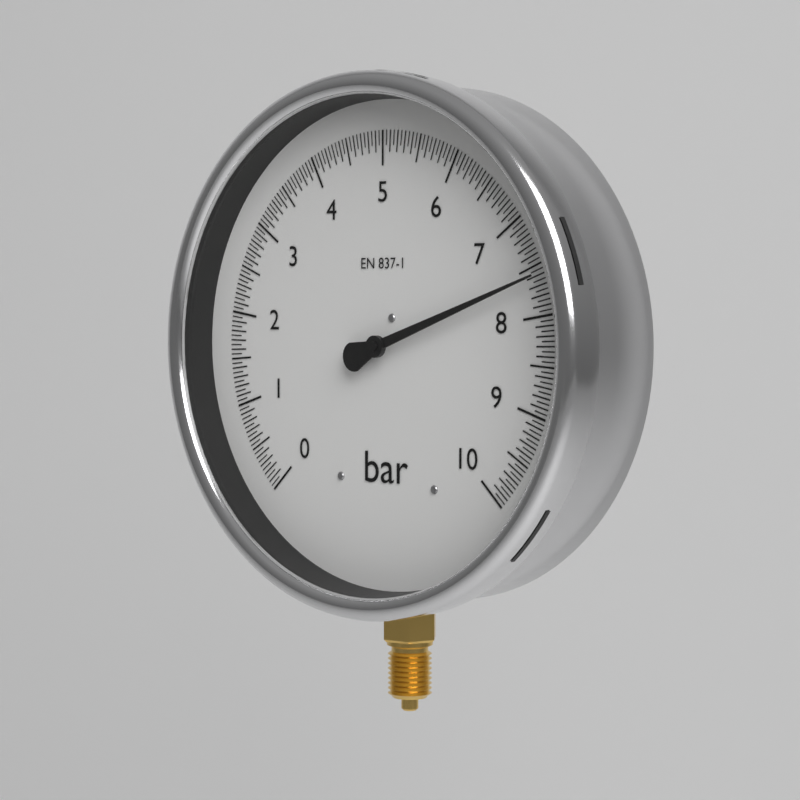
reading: 7.60 bar
